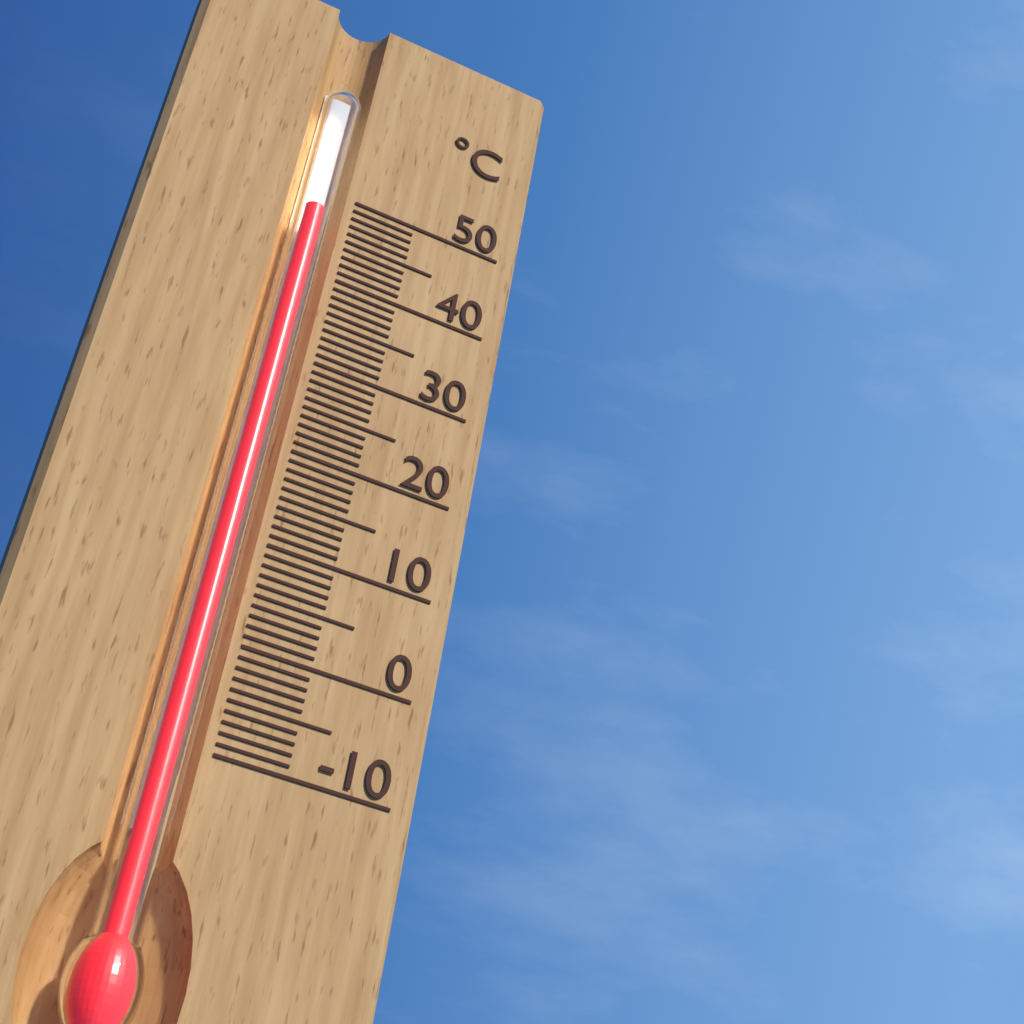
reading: 47 °C
